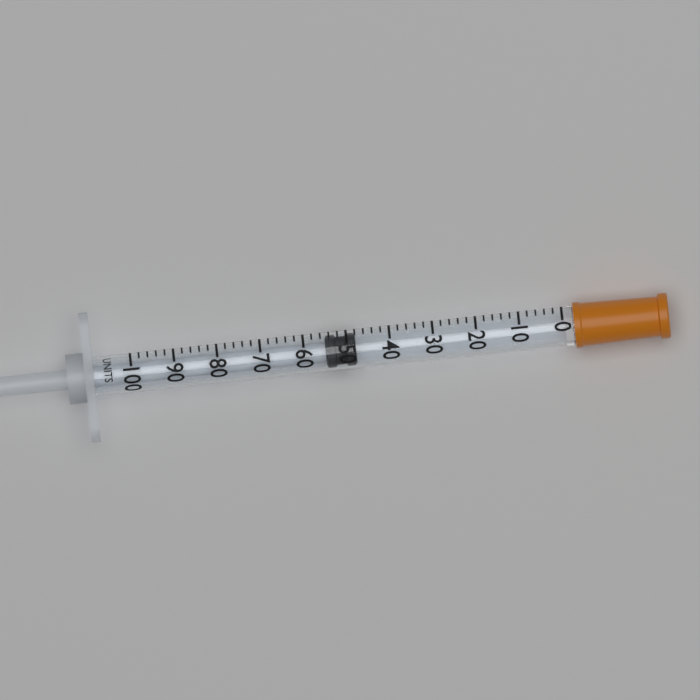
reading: 48 units
